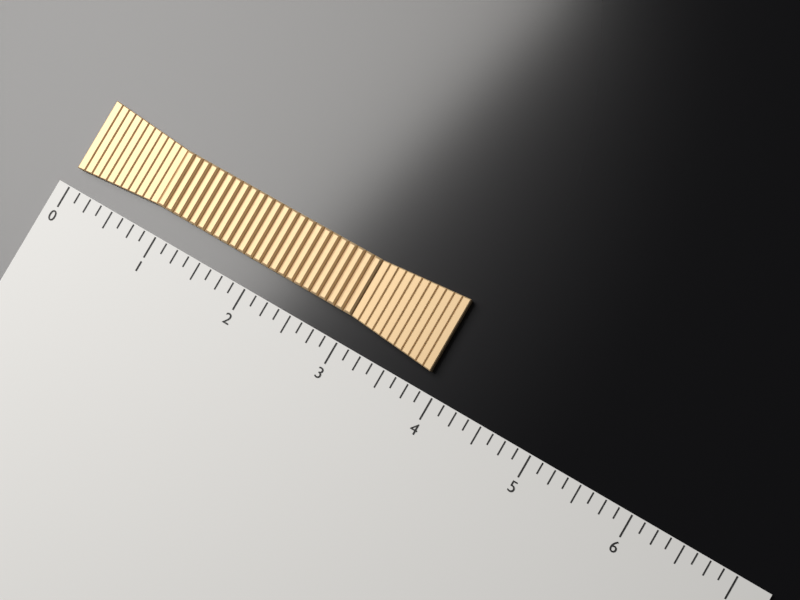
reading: 3.875 (no unit)
